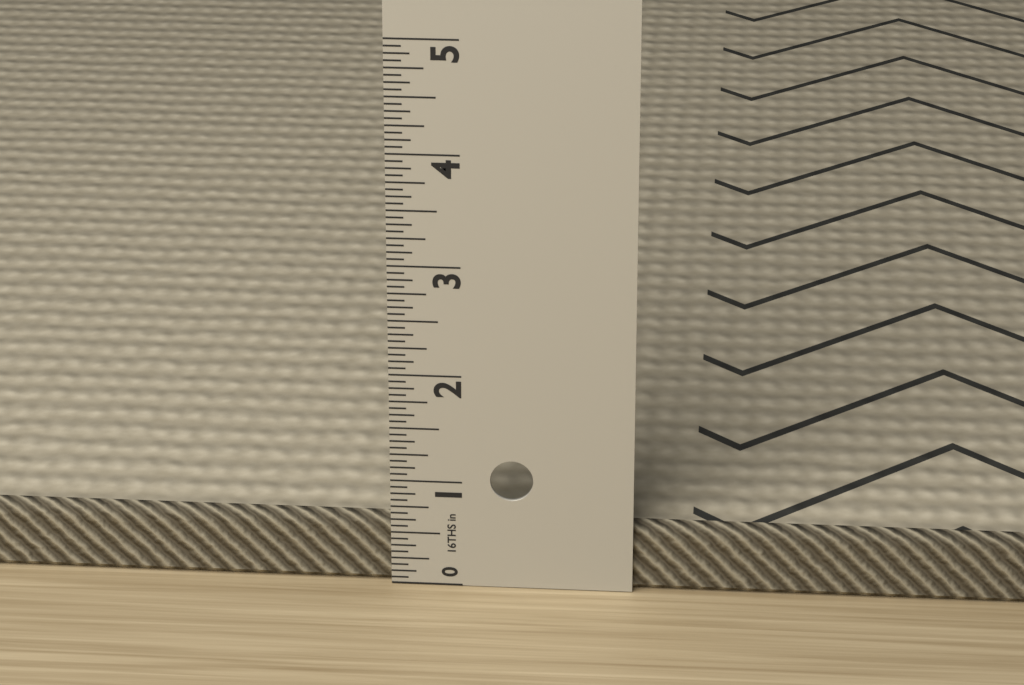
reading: 0.6250 in
